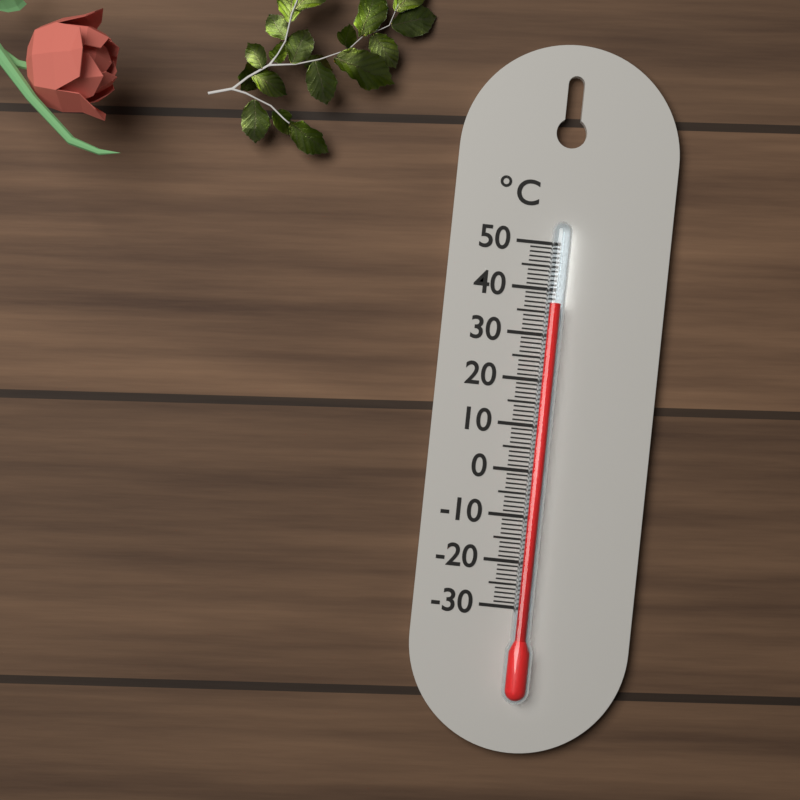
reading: 37 °C
